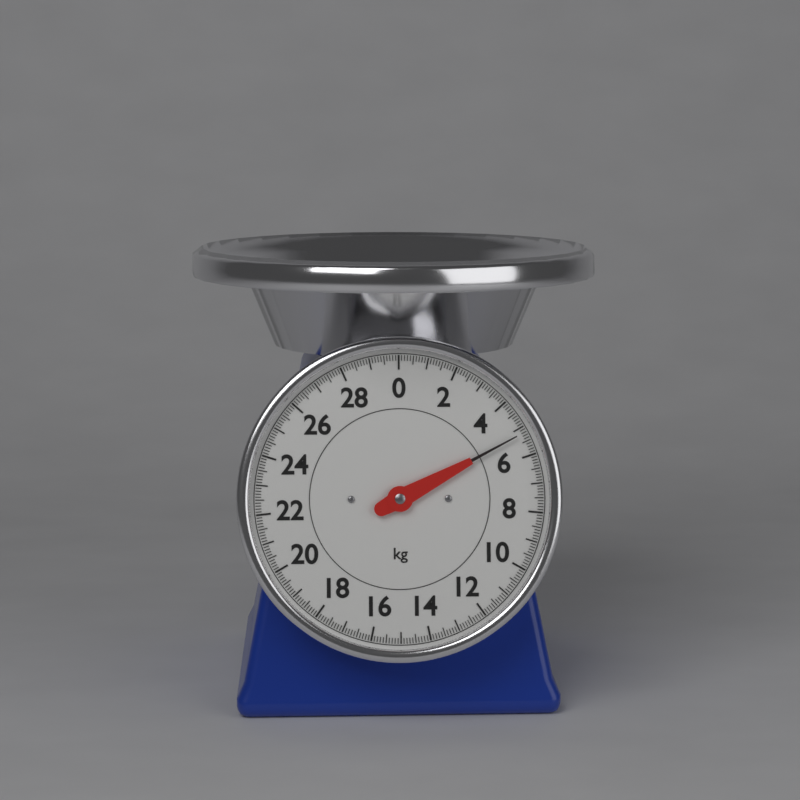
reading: 5.2 kg
